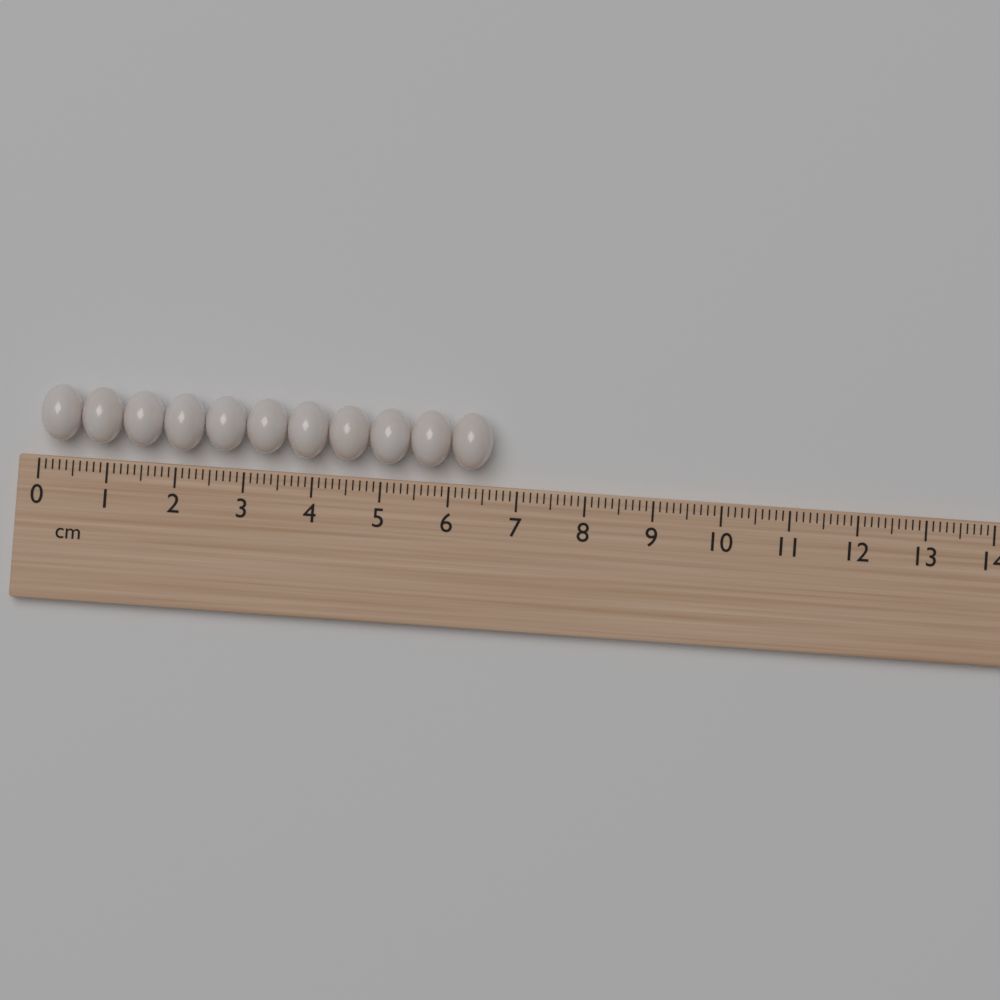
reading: 6.6 cm
